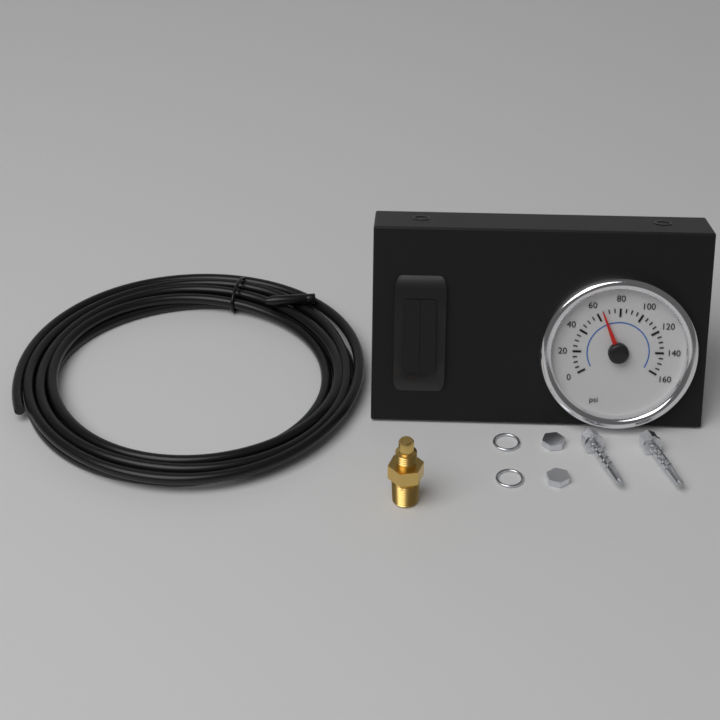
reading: 65 psi
